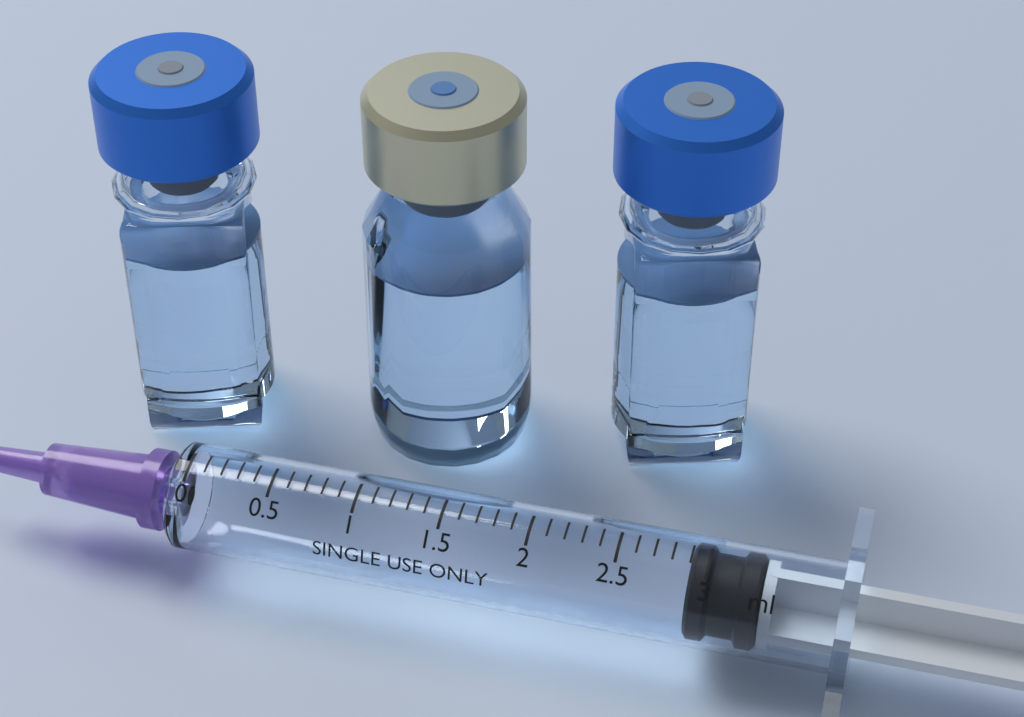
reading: 2.9 ml
